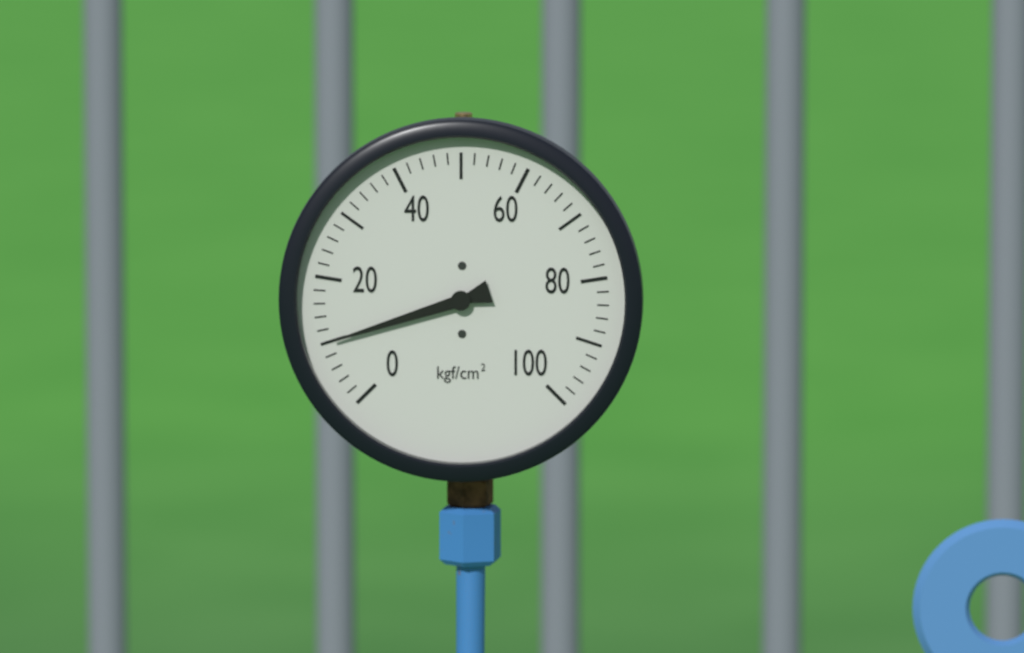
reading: 10 kgf/cm²
